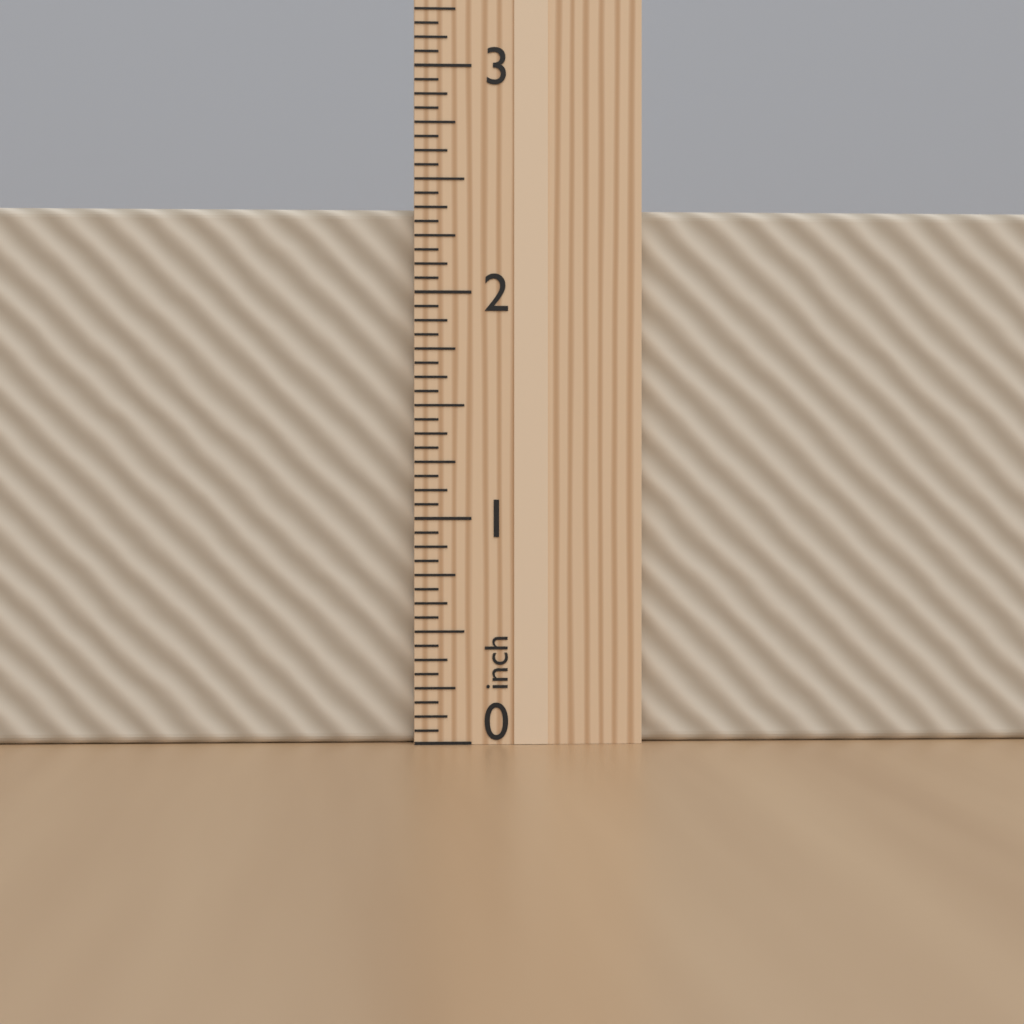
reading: 2.3750 in
